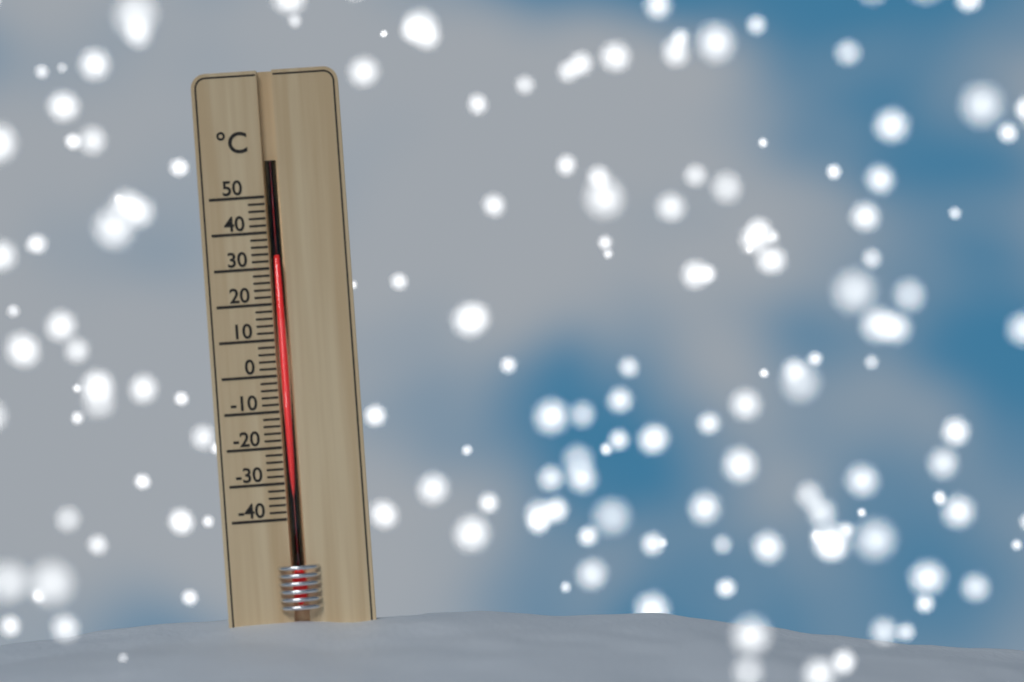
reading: 32 °C
